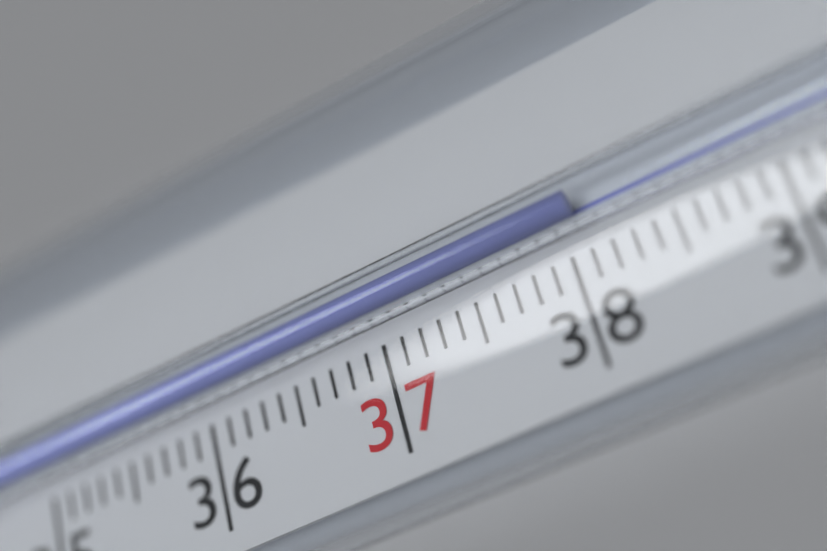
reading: 38.1 °C
